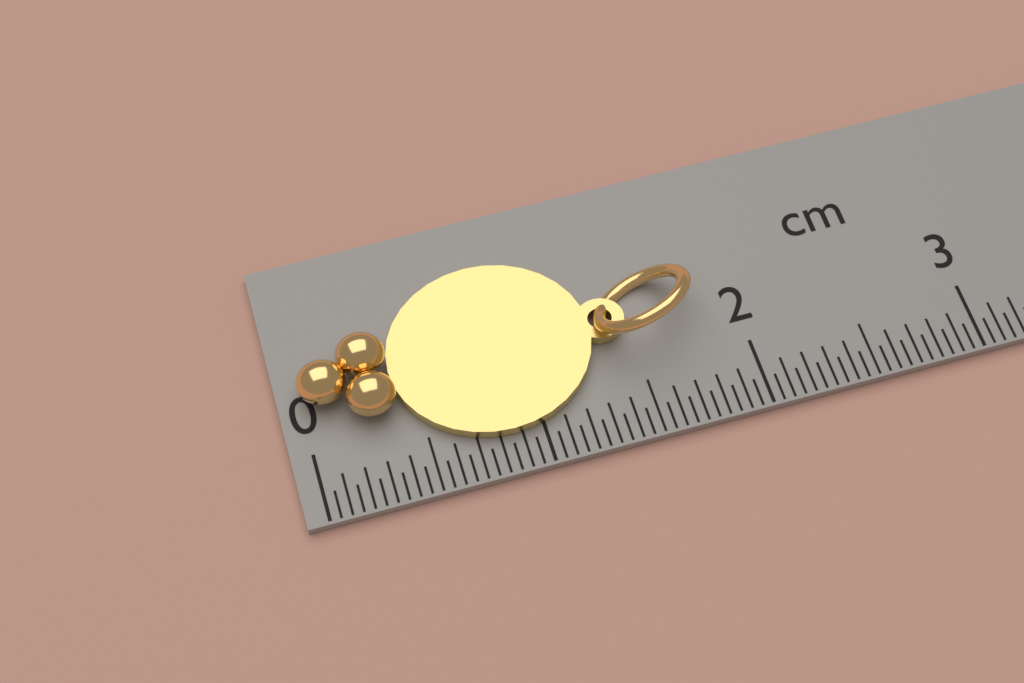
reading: 1.80 cm
